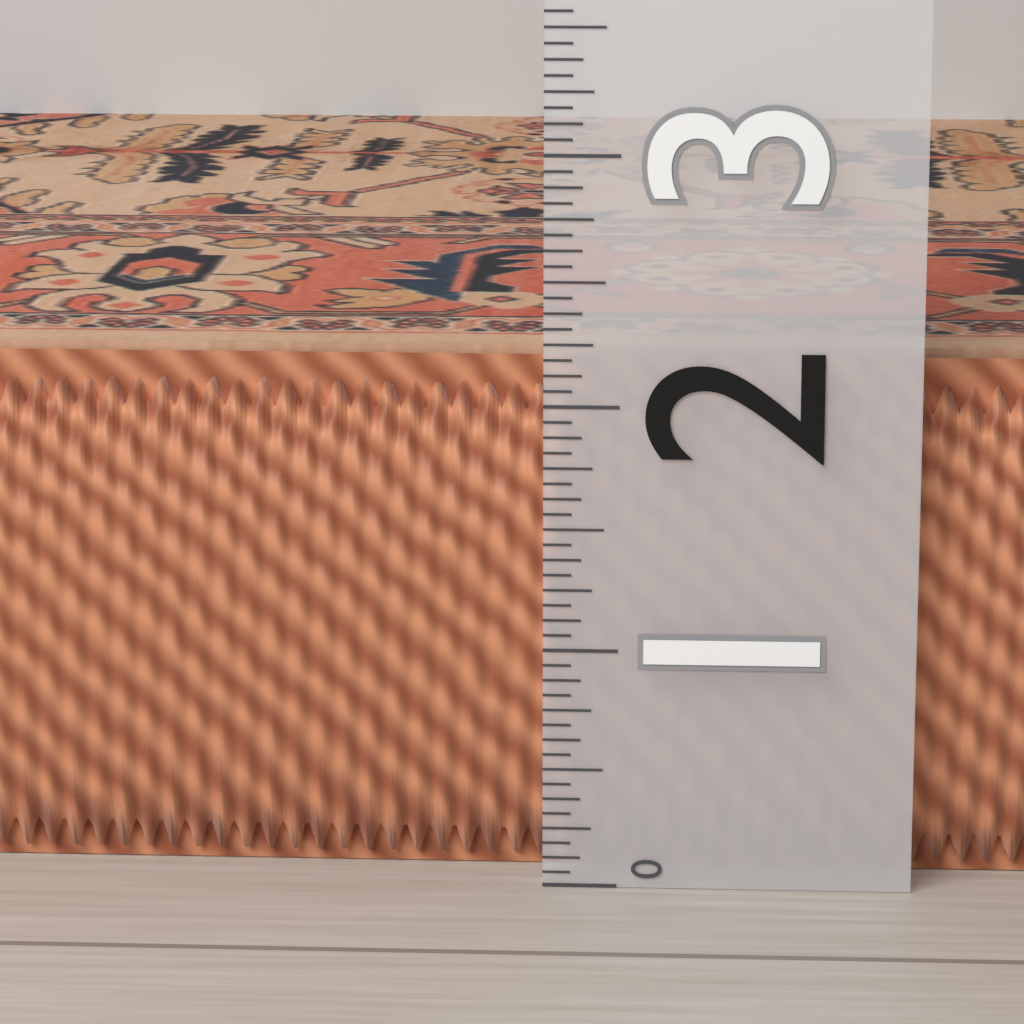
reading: 2.1875 (no unit)
